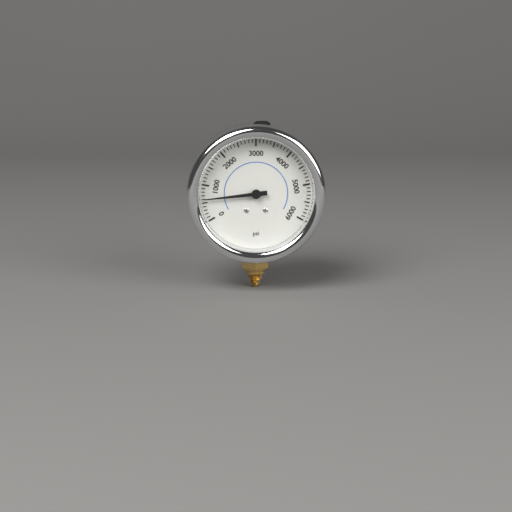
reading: 600 psi
